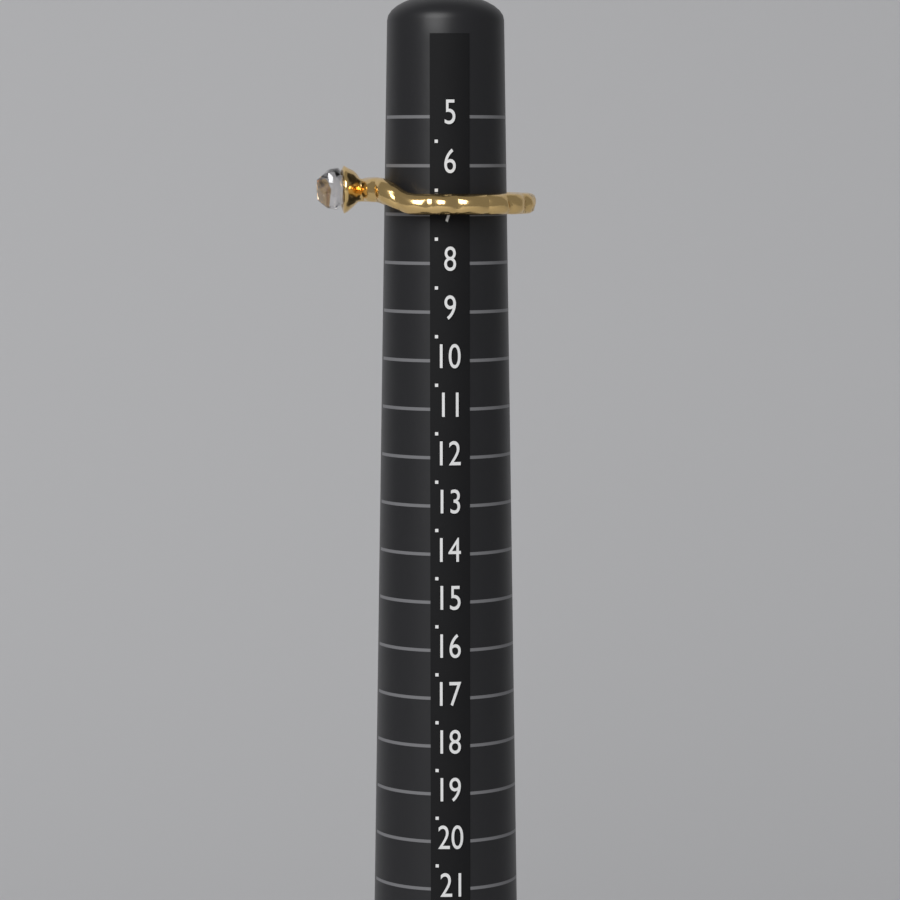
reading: 7.0 (no unit)
